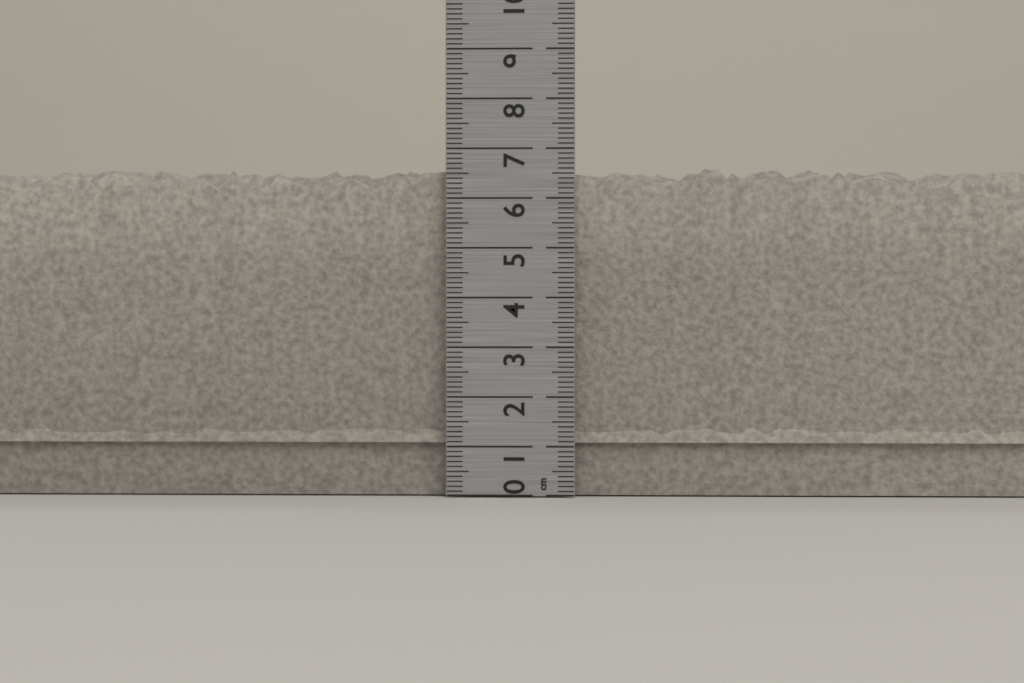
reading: 6.7 cm
